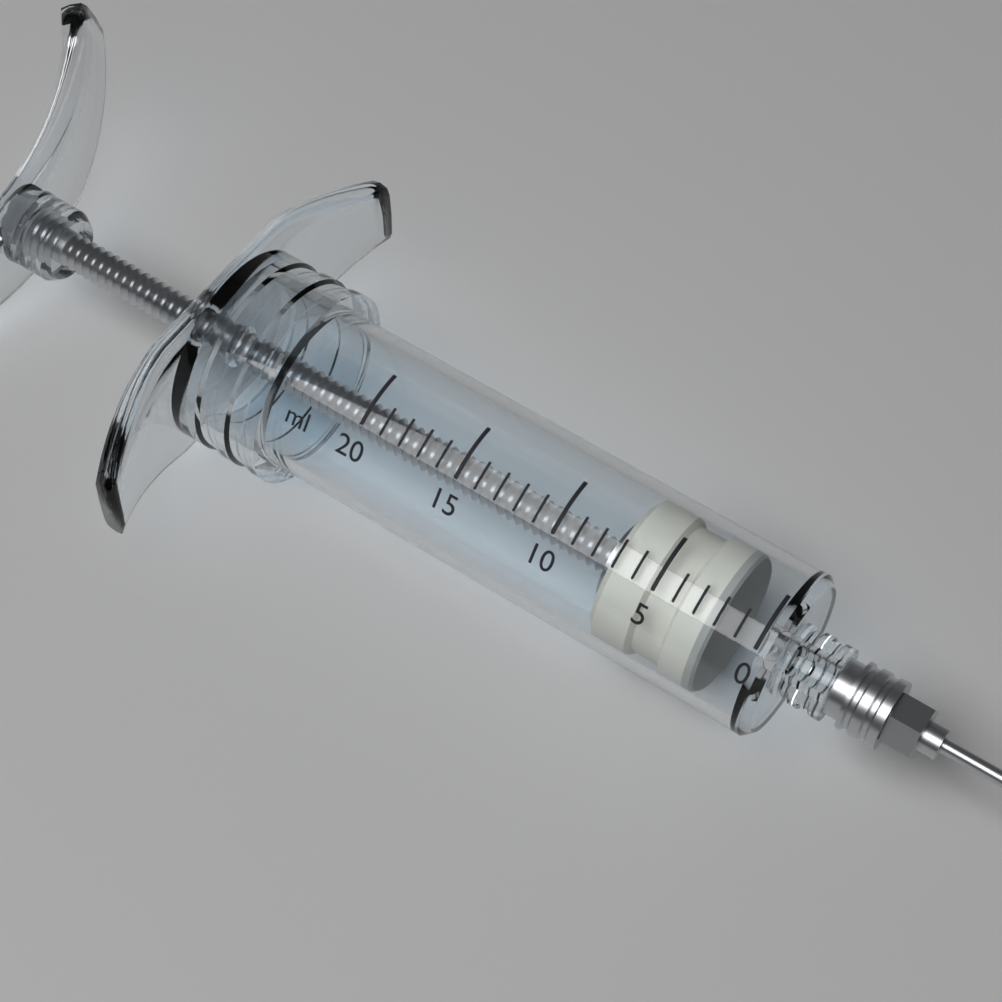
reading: 2 ml
